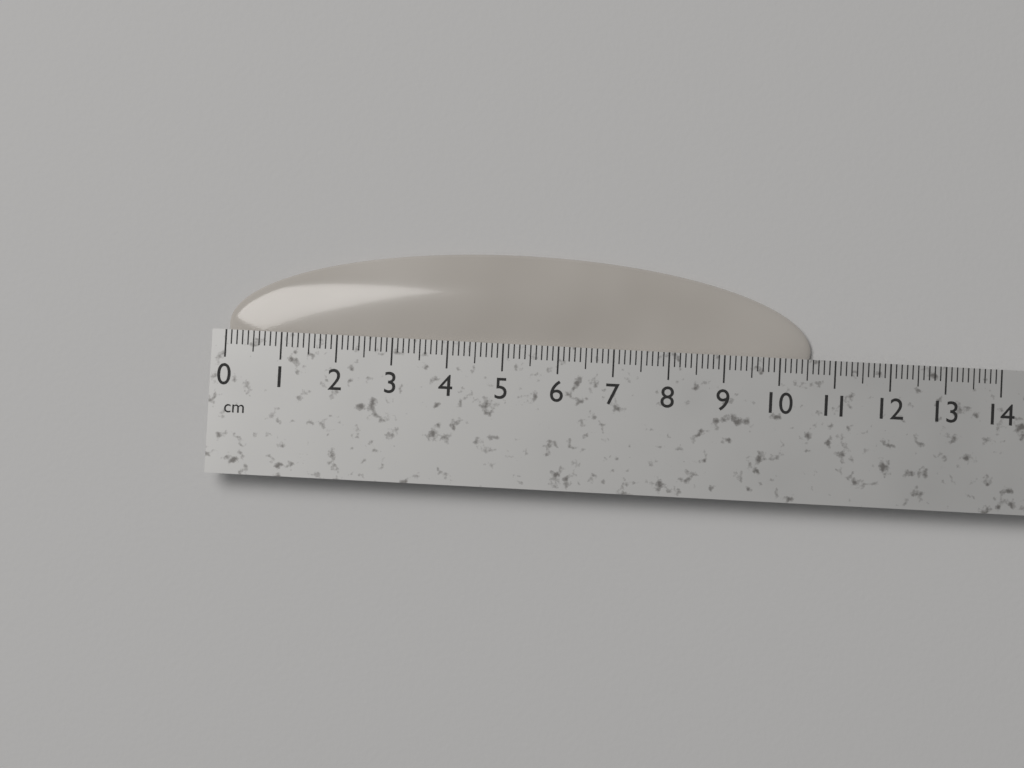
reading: 10.6 cm
